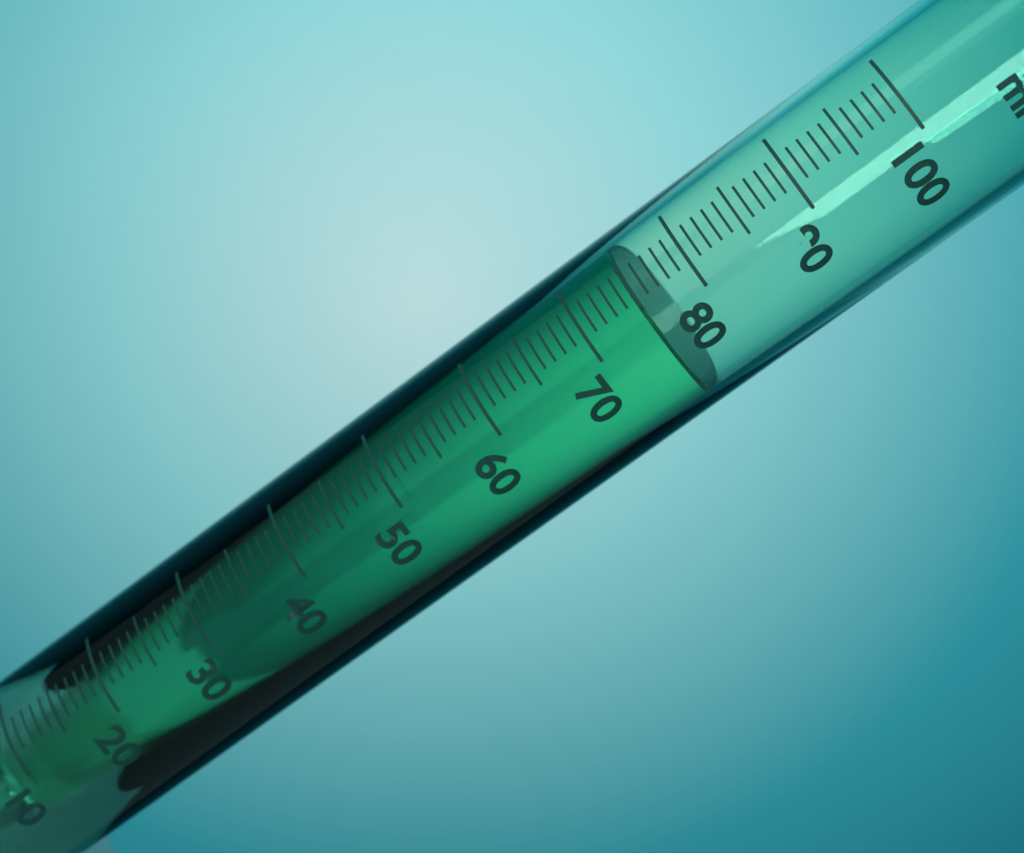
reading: 75 ml
